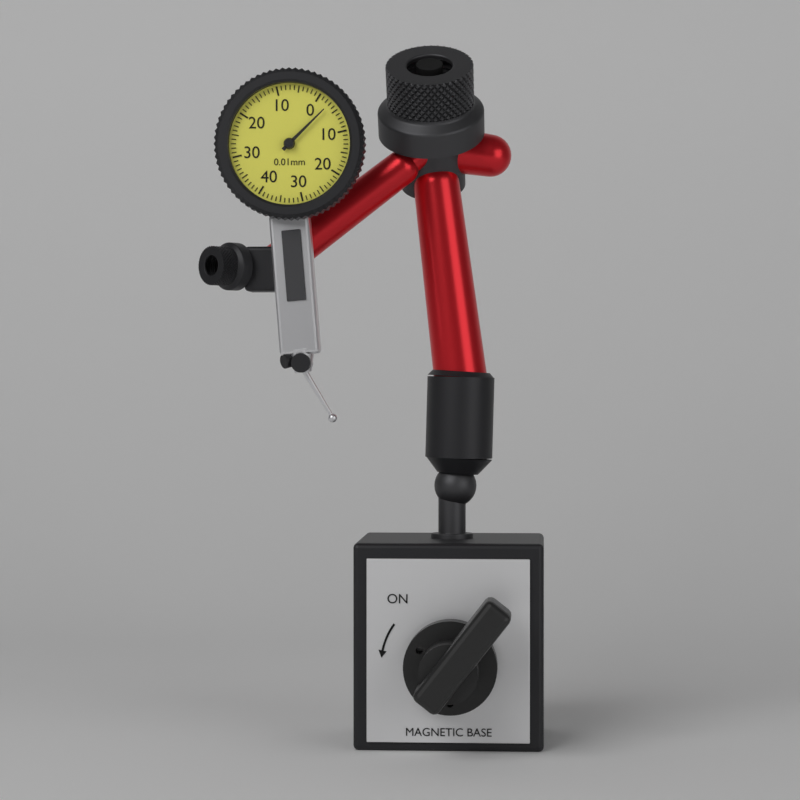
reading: 0.03 mm
